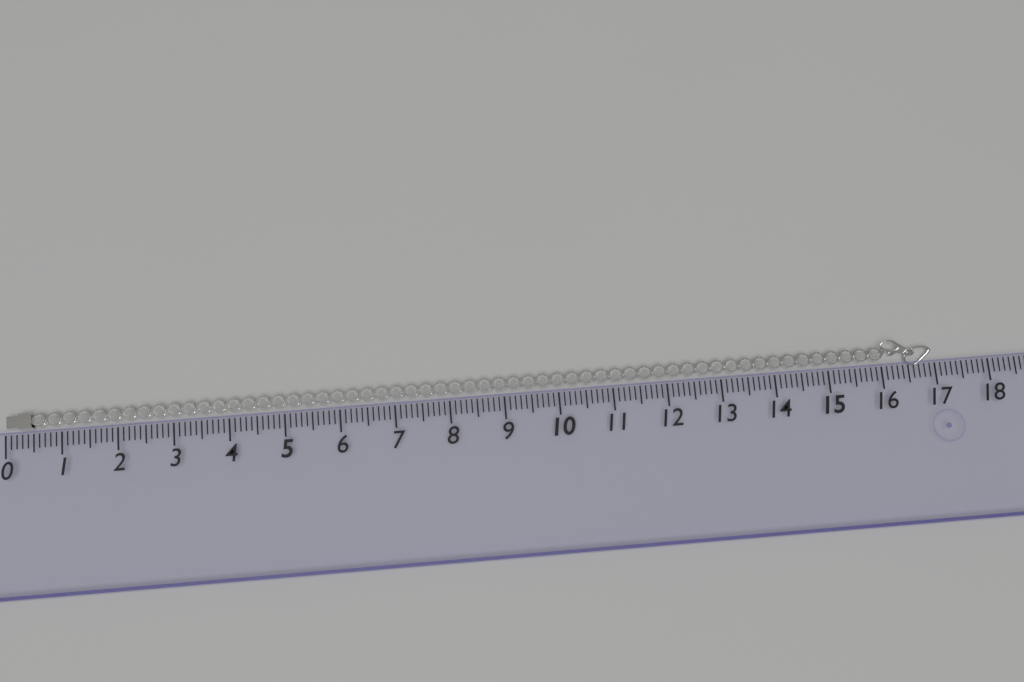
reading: 17.0 (no unit)
